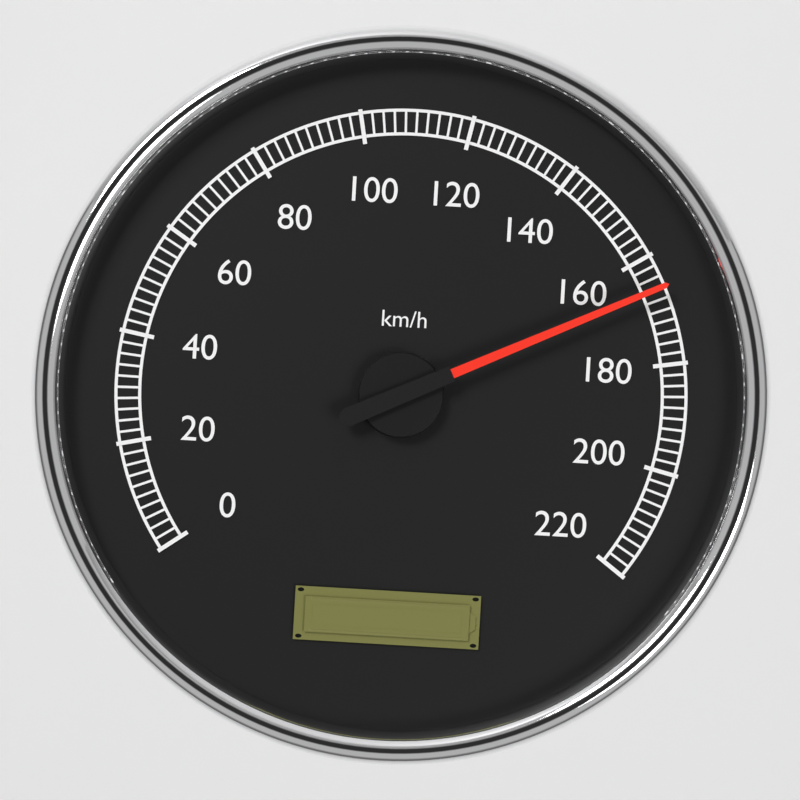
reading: 166 km/h
